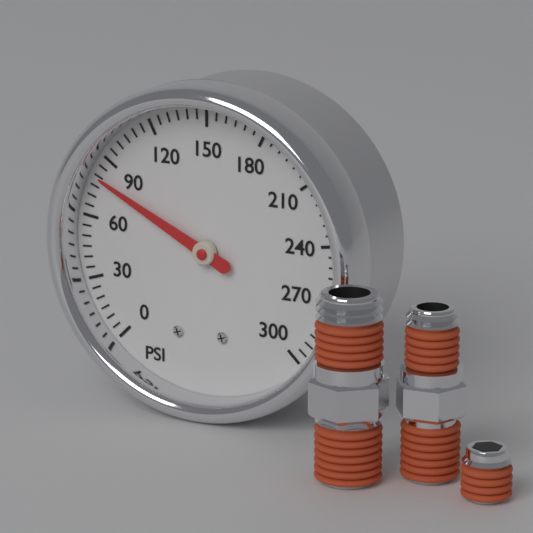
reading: 80 psi
